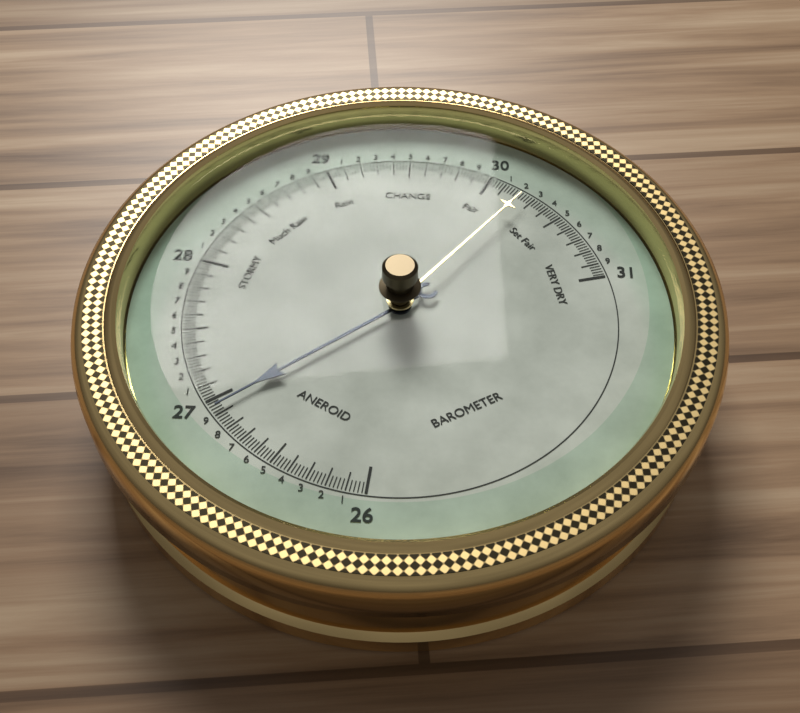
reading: 26.94 (no unit)
